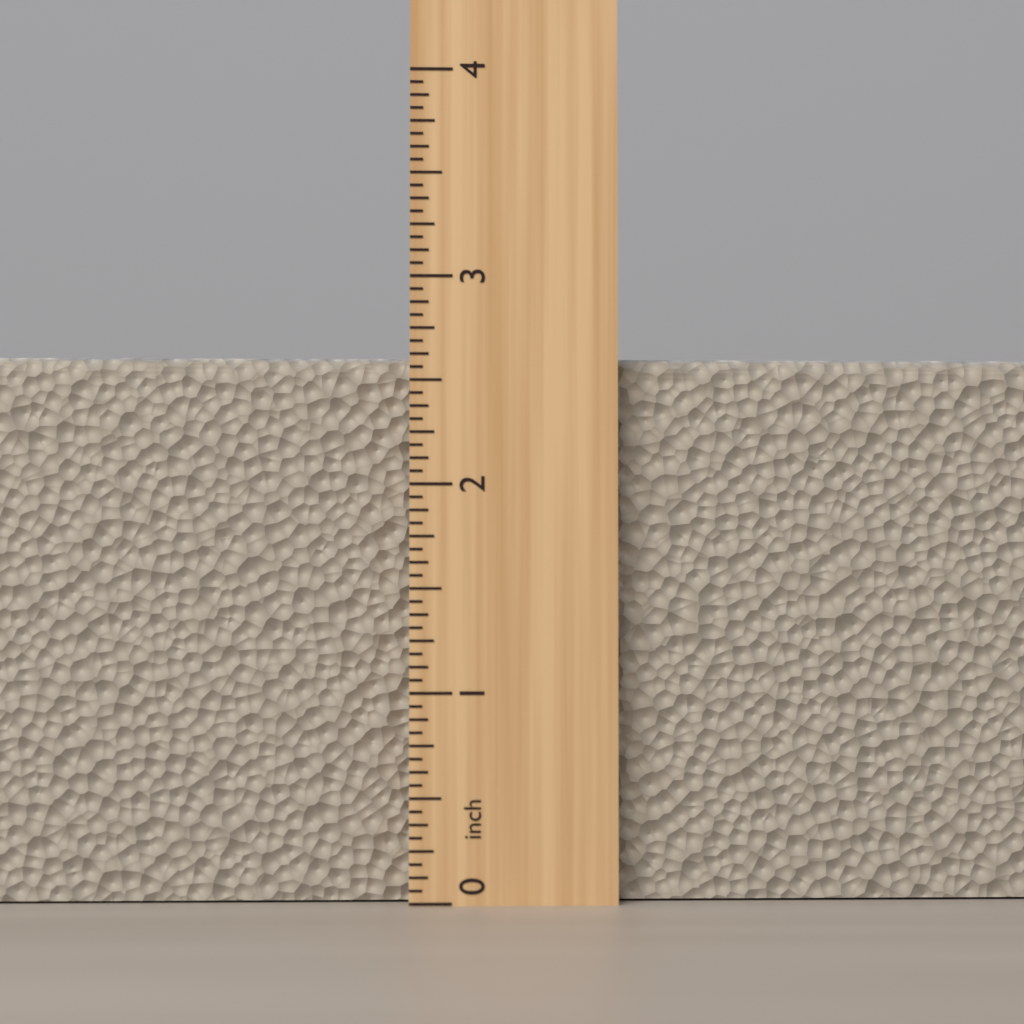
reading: 2.6250 inch
